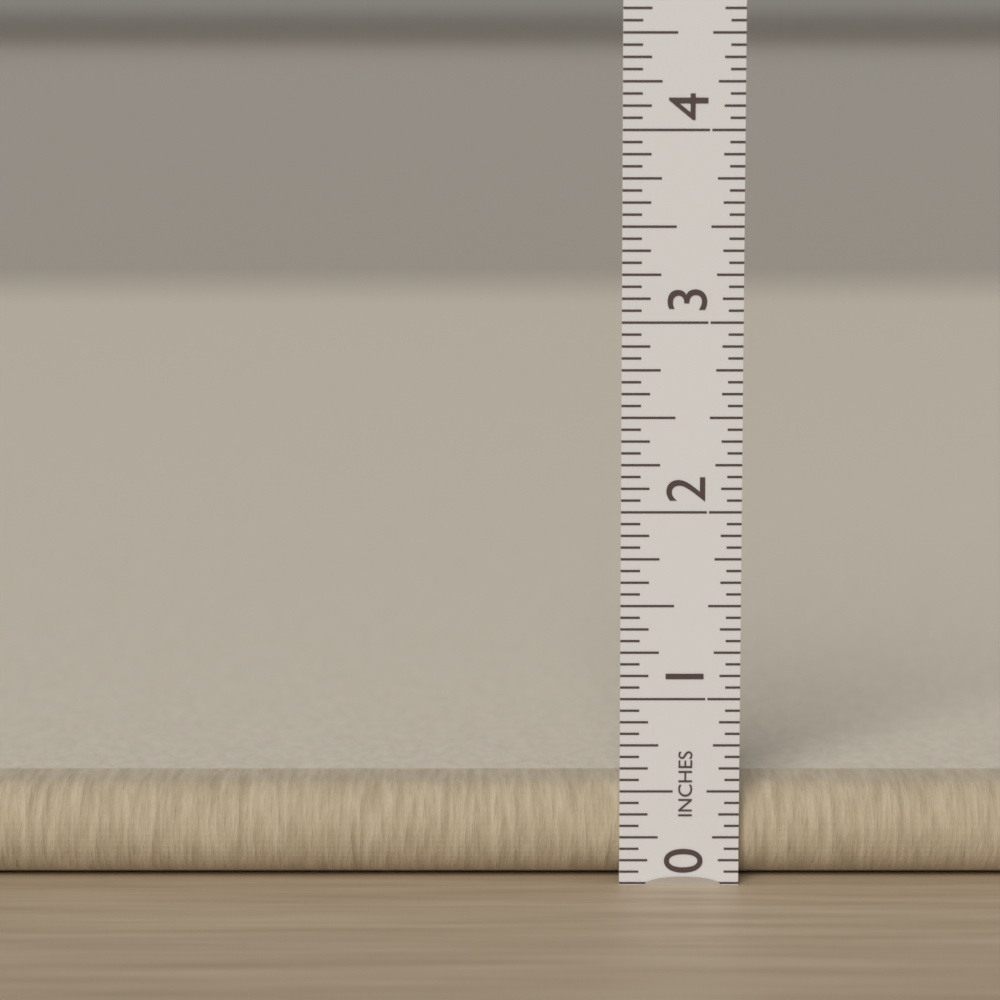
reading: 0.5000 in
